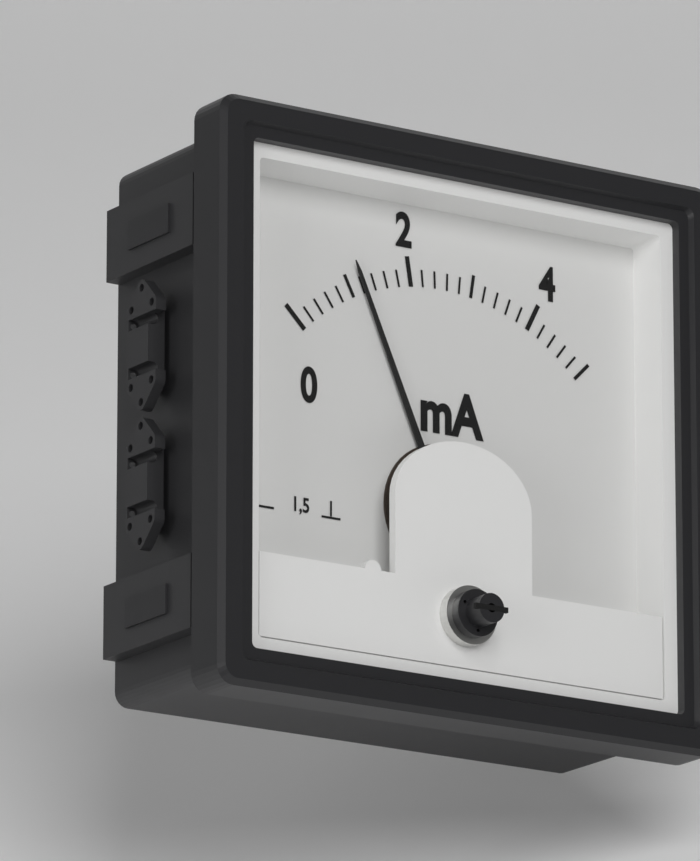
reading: 1.2 mA
